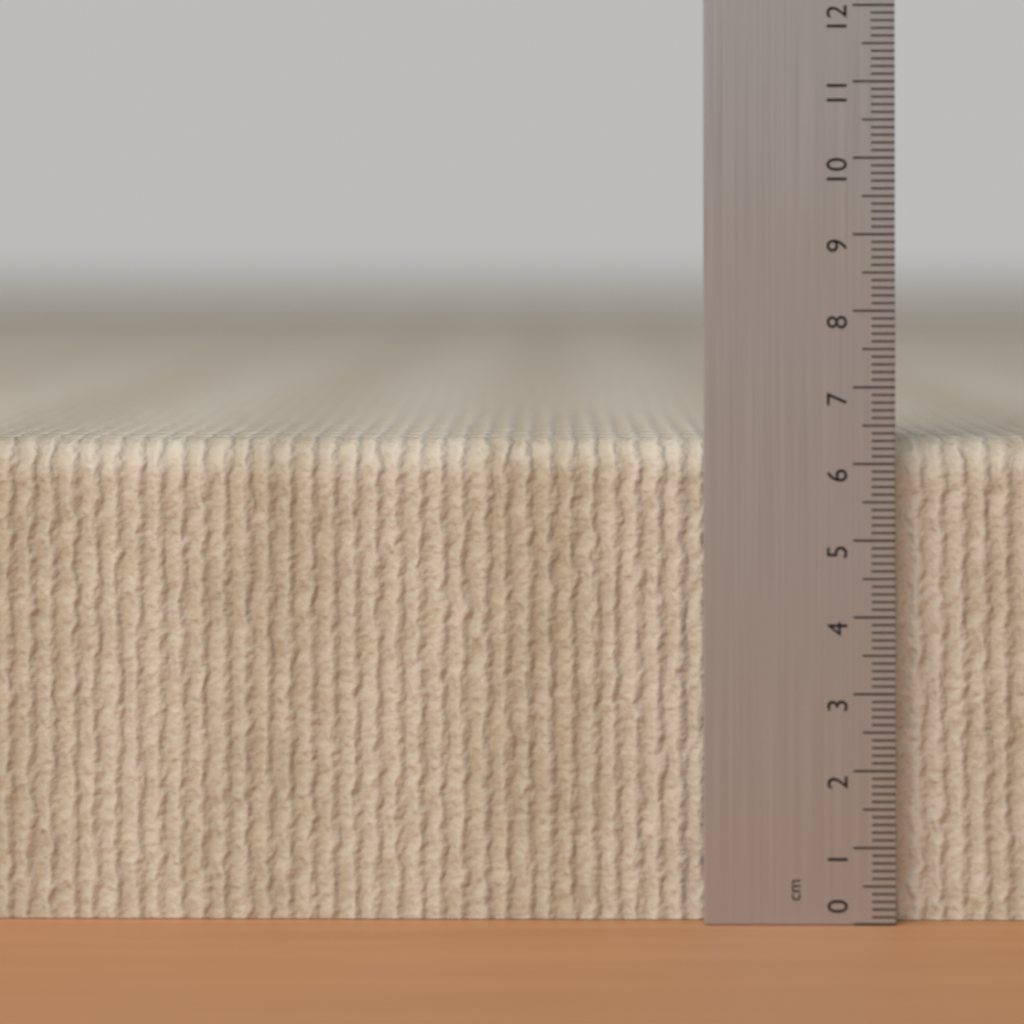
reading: 6.3 cm
